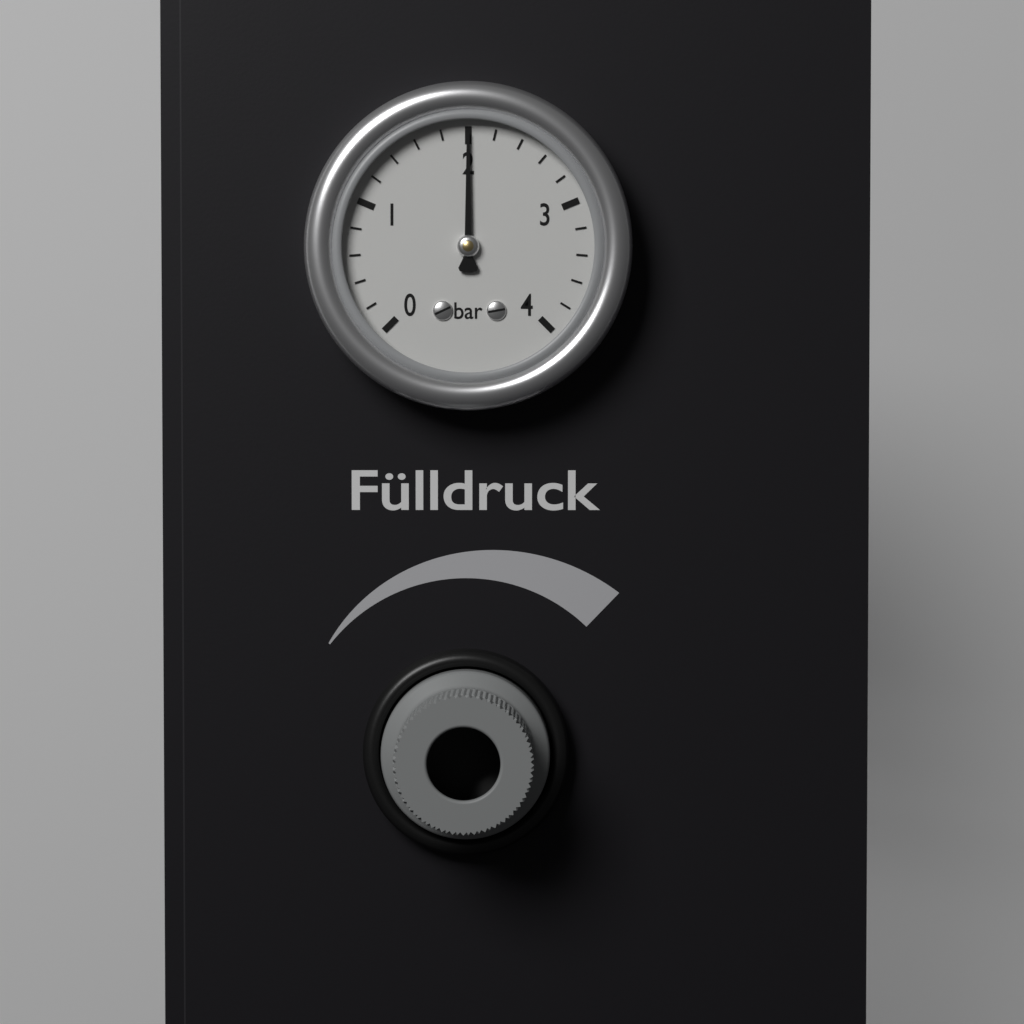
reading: 2.0 bar
